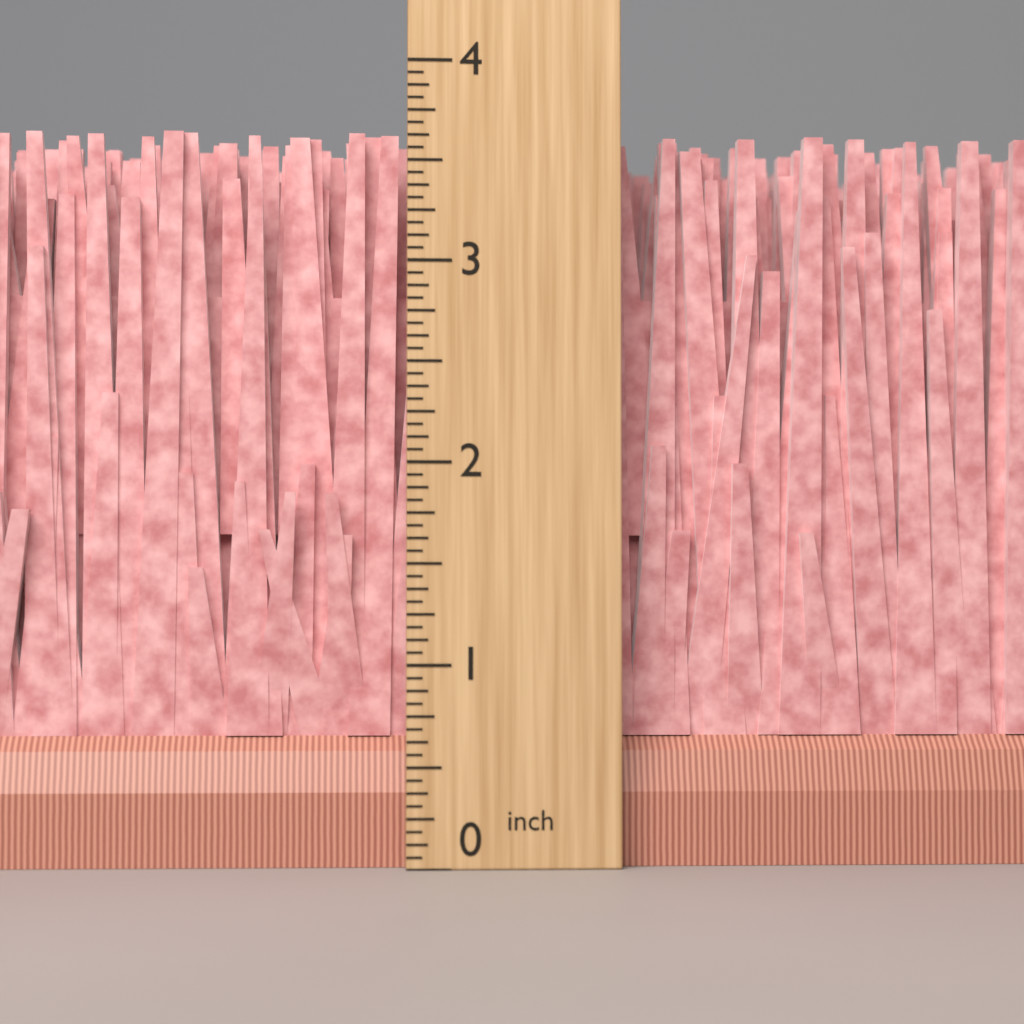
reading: 3.6875 inch
